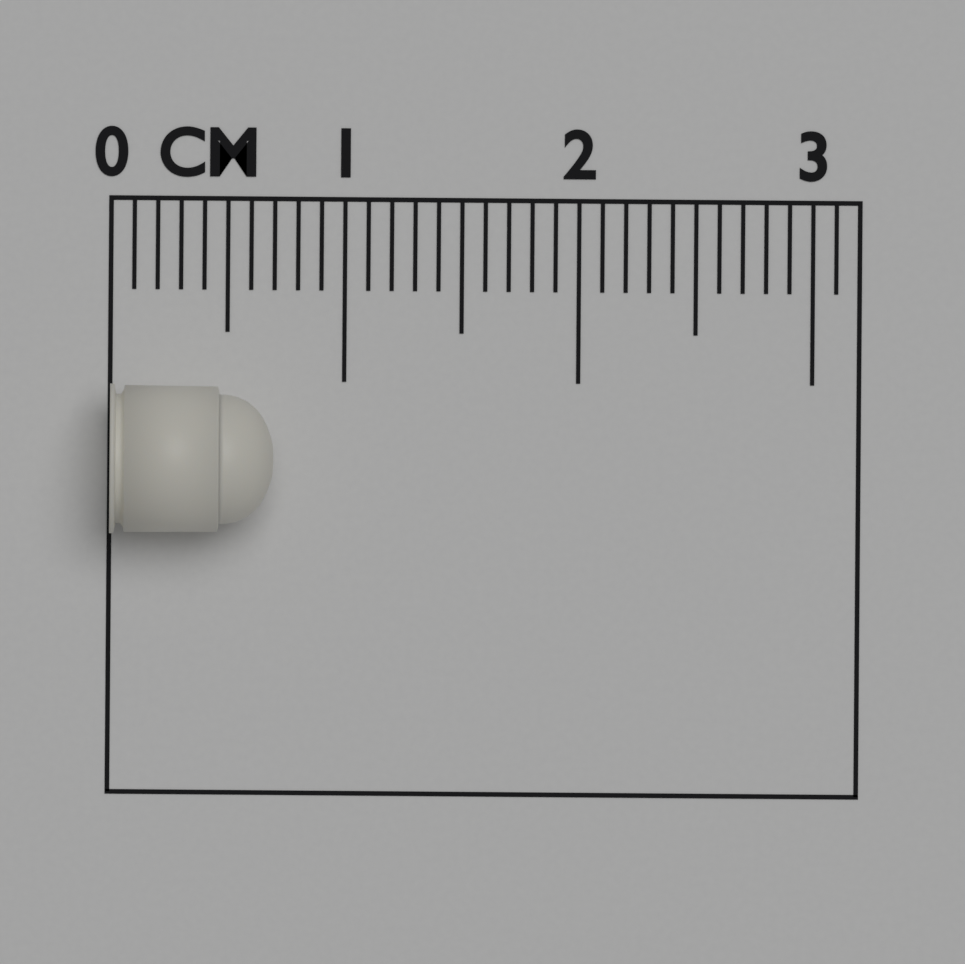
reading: 0.7 cm
